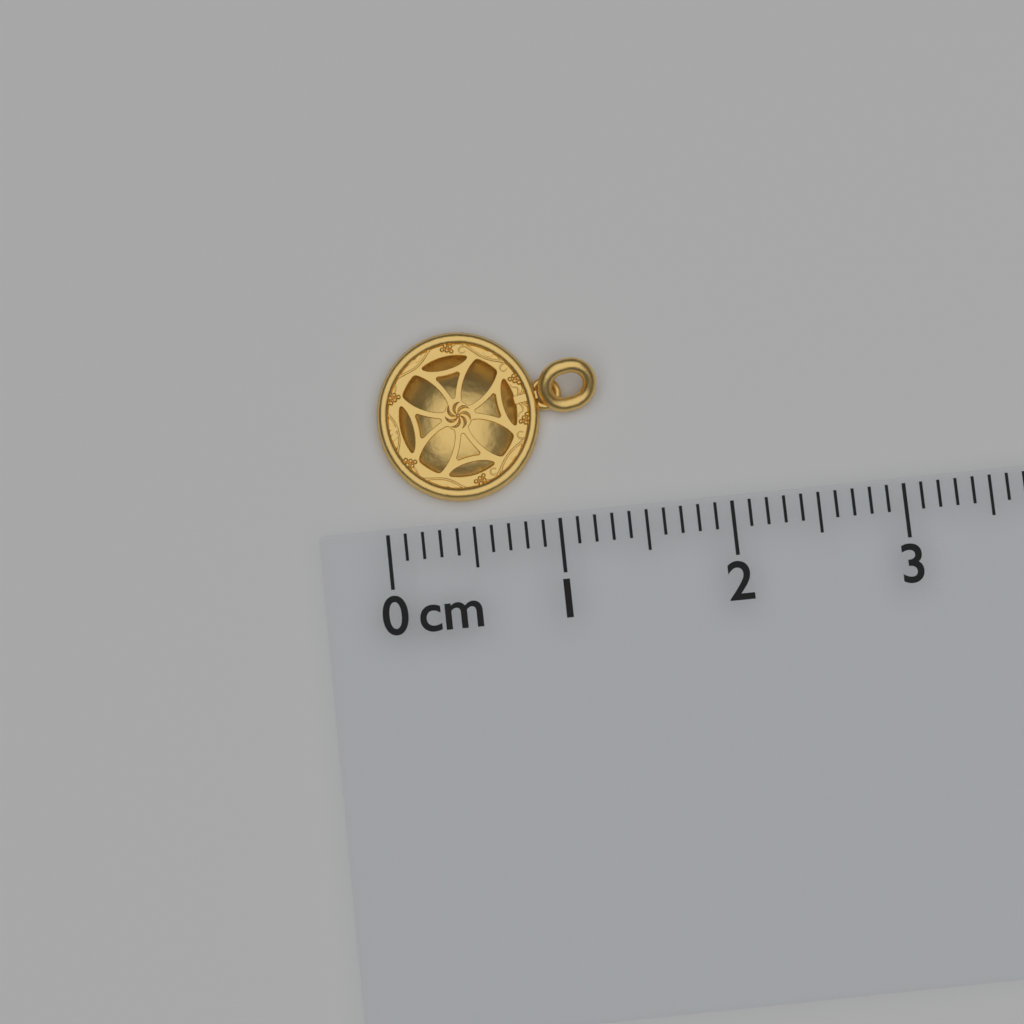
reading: 1.3 cm
